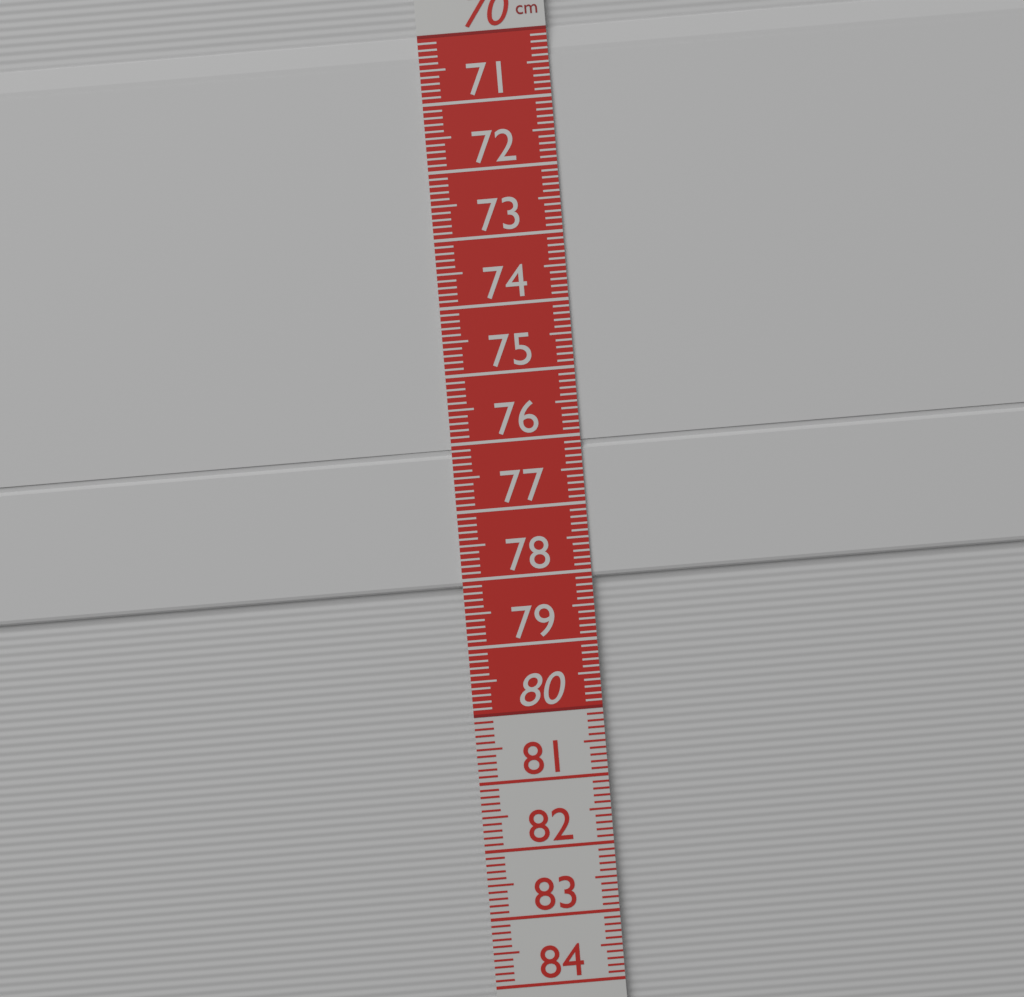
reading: 78.1 cm
